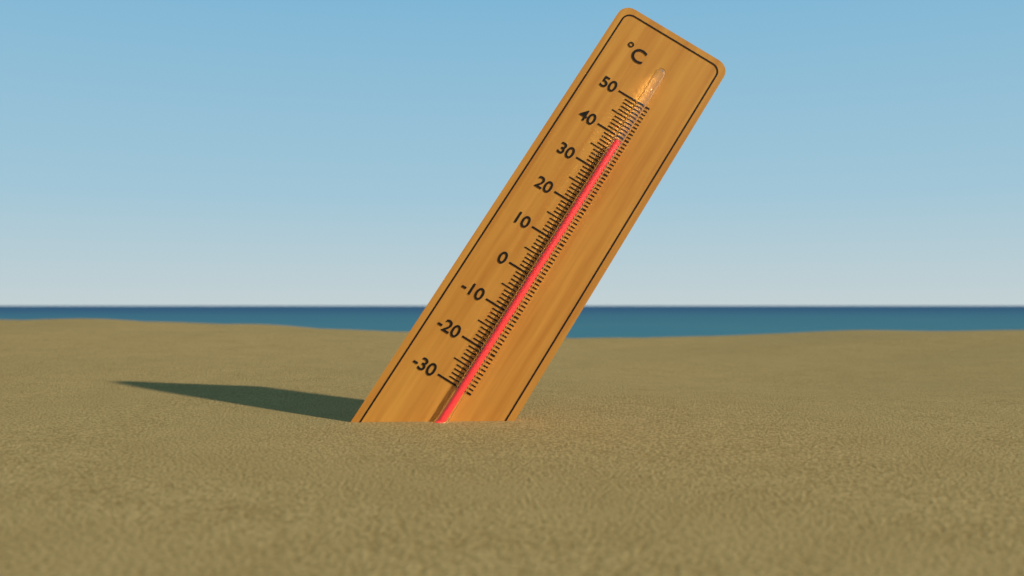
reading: 38 °C
